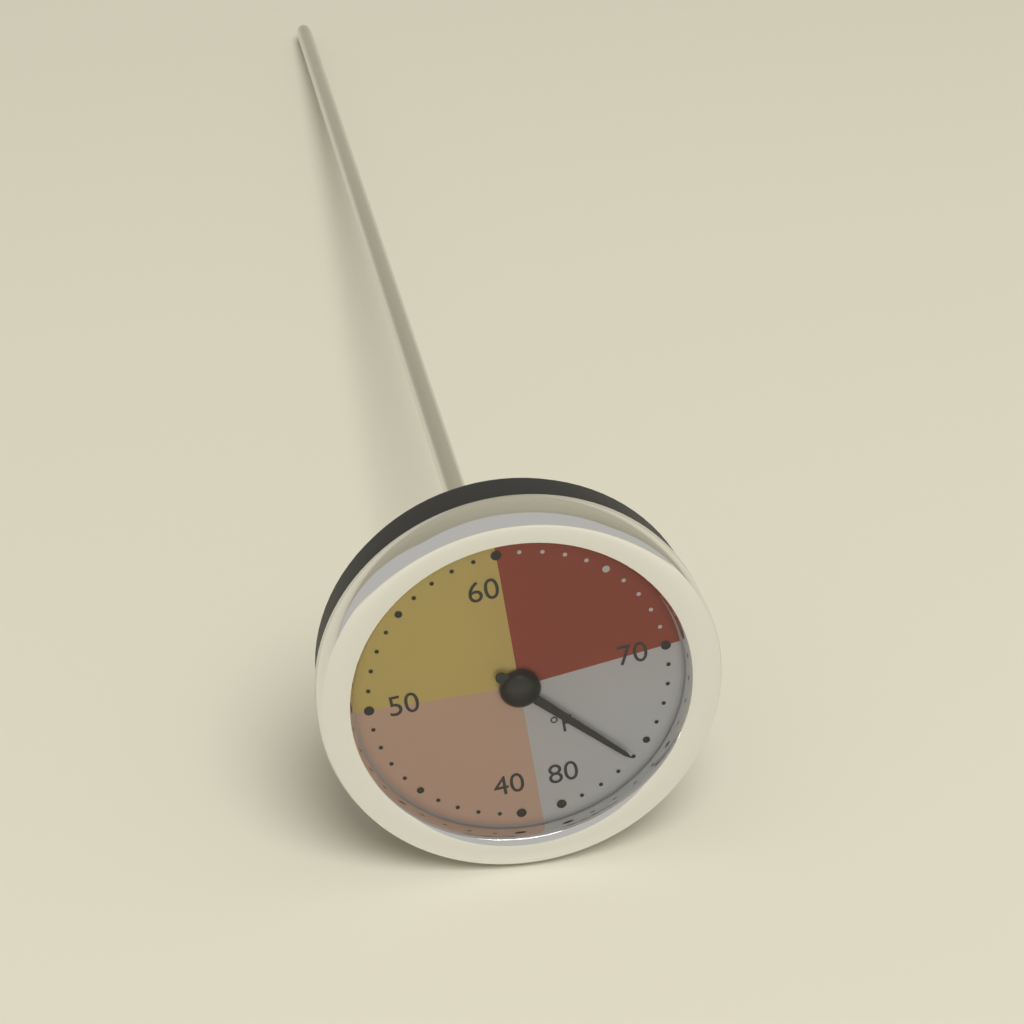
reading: 76 °F
